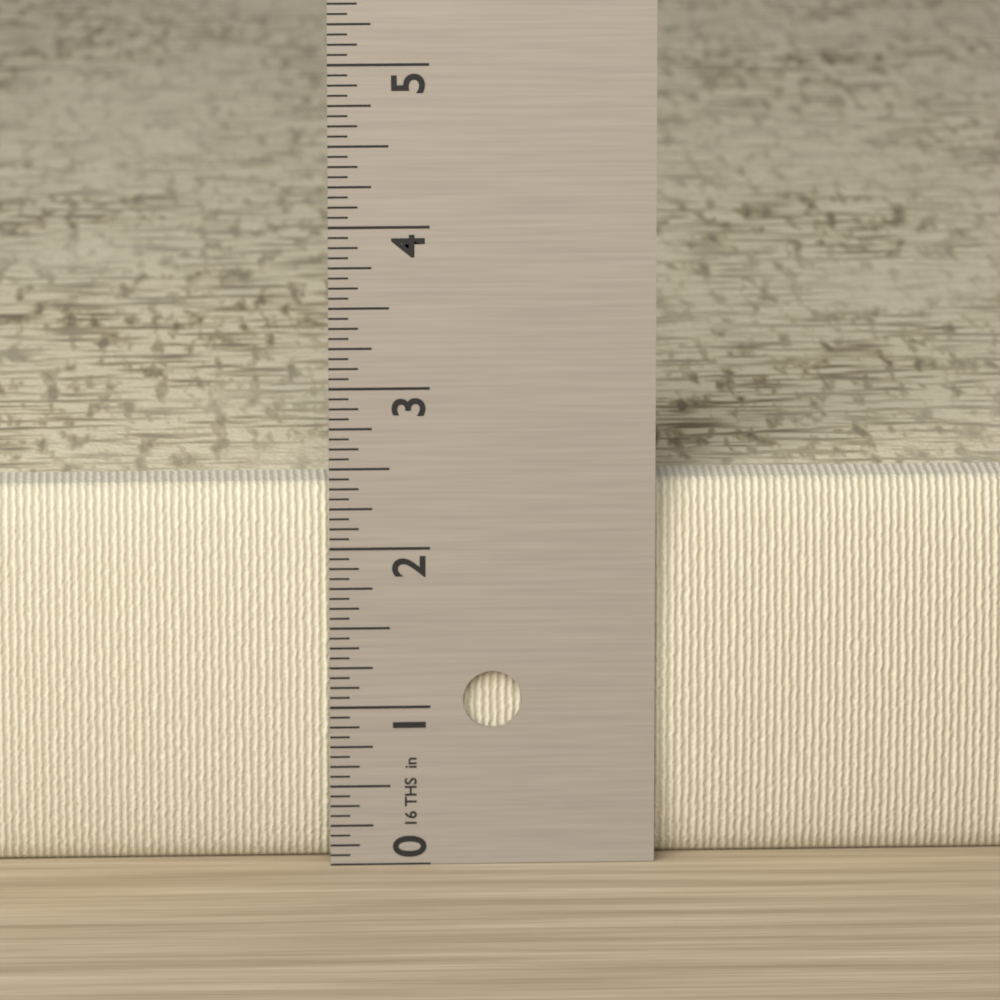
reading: 2.3750 in
